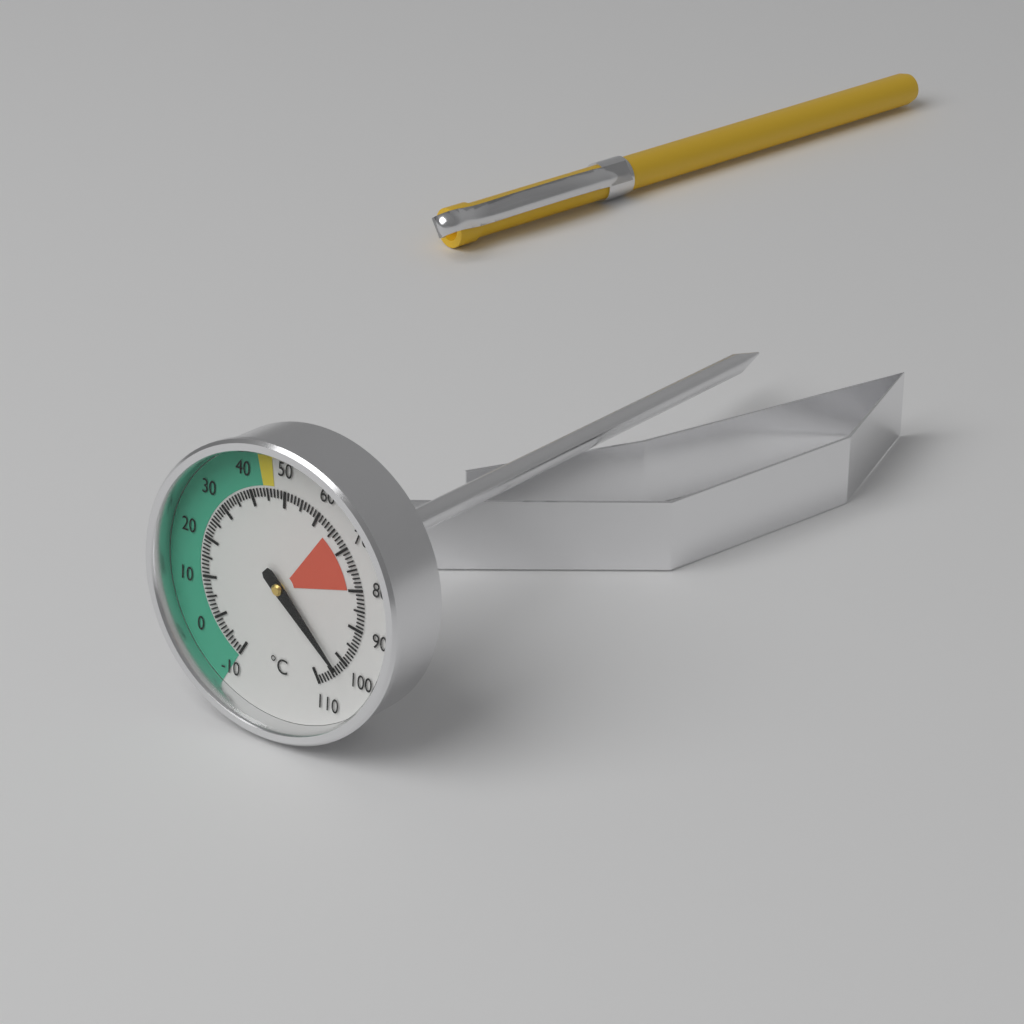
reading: 103 °C
